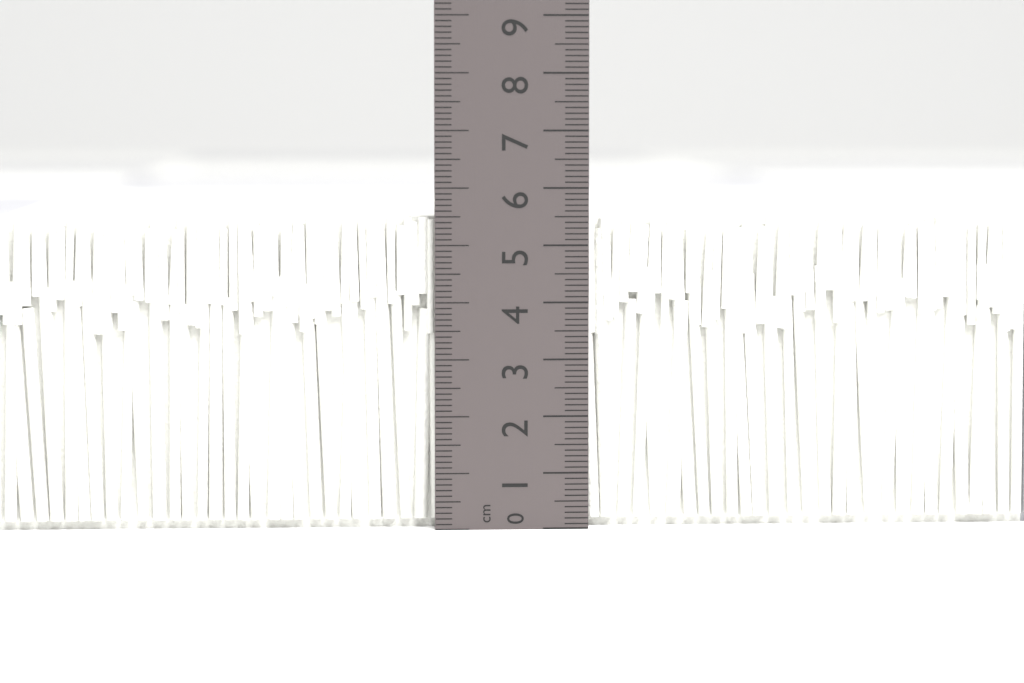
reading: 5.5 cm
